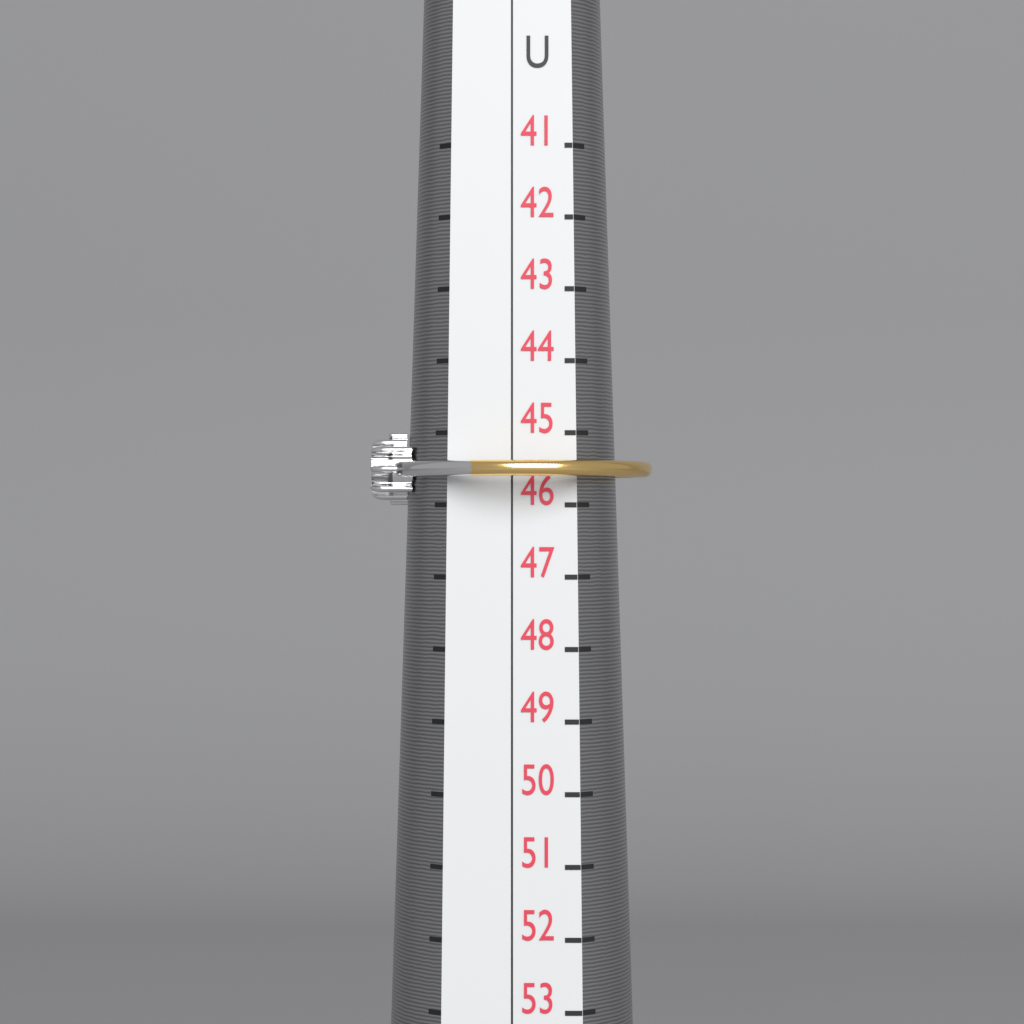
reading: 46 mm
